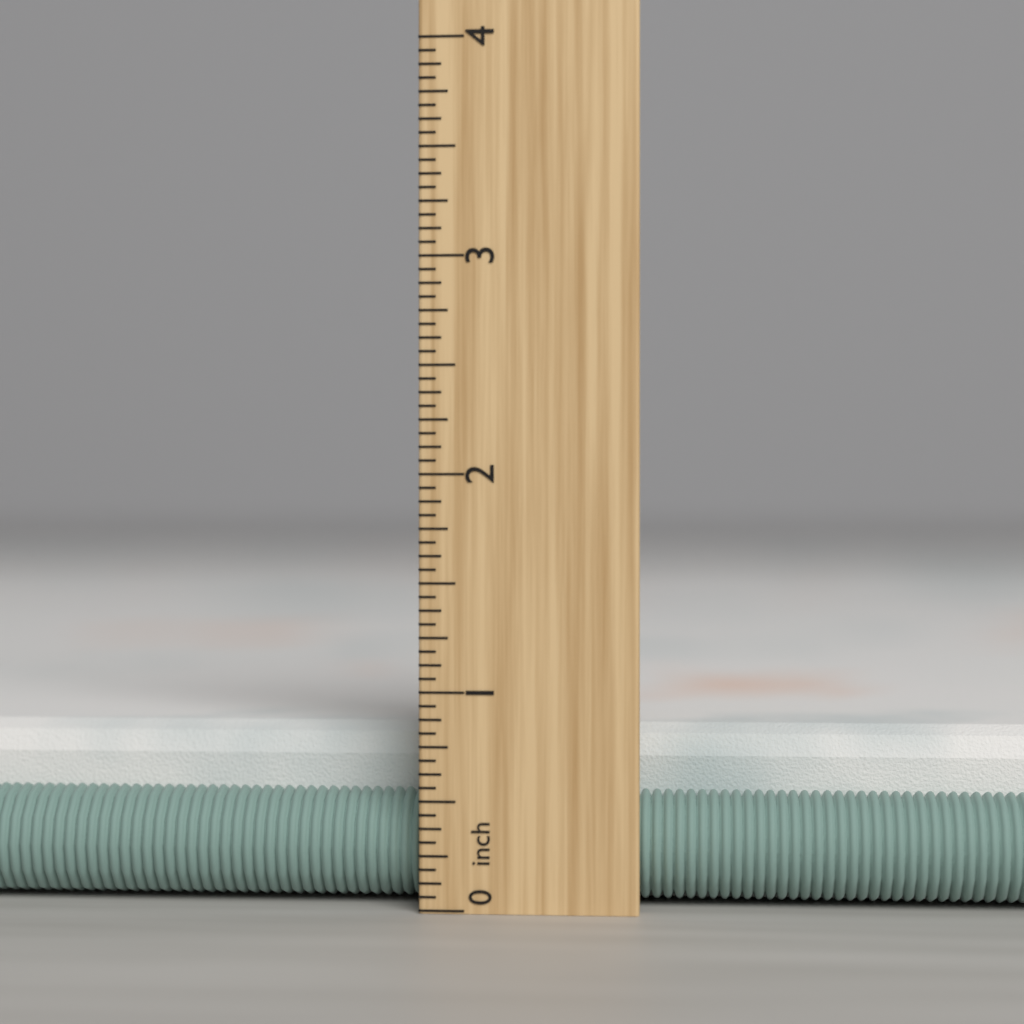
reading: 0.8125 inch
